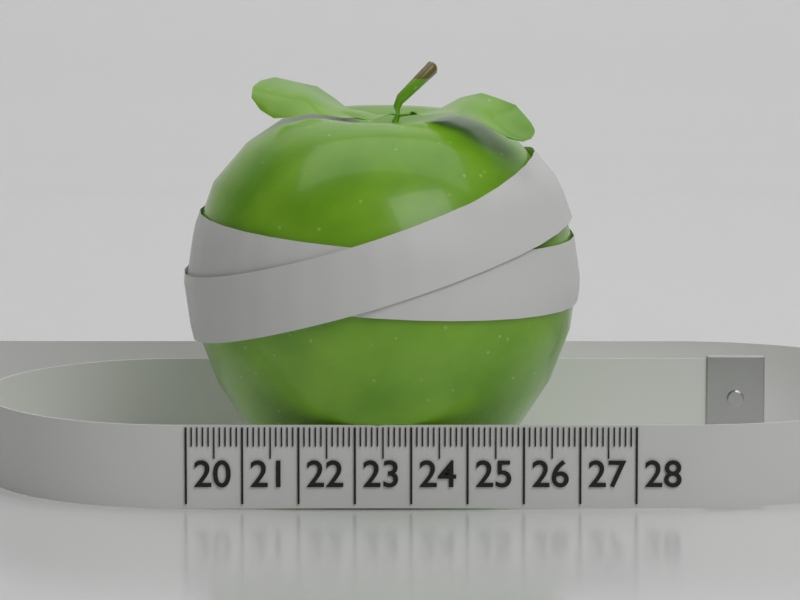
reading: 27.0 (no unit)
